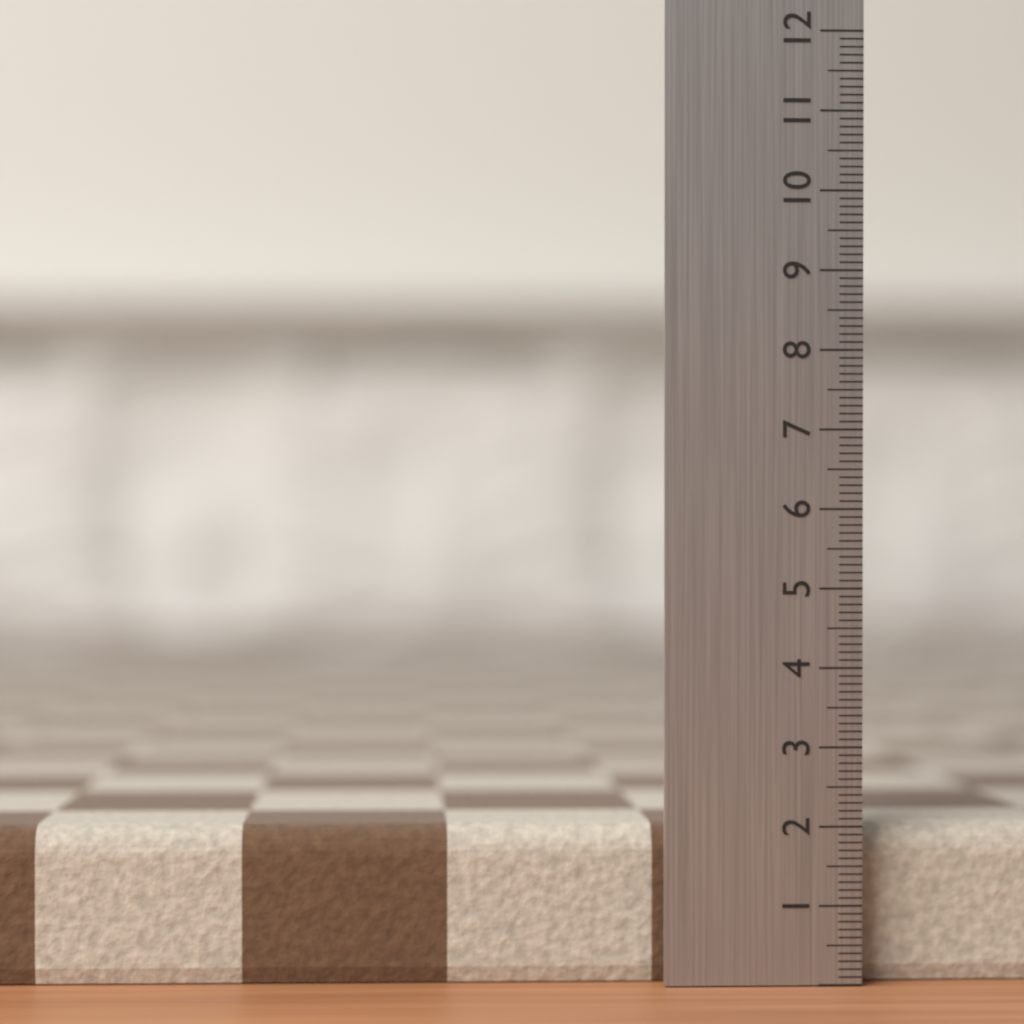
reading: 2.0 (no unit)
